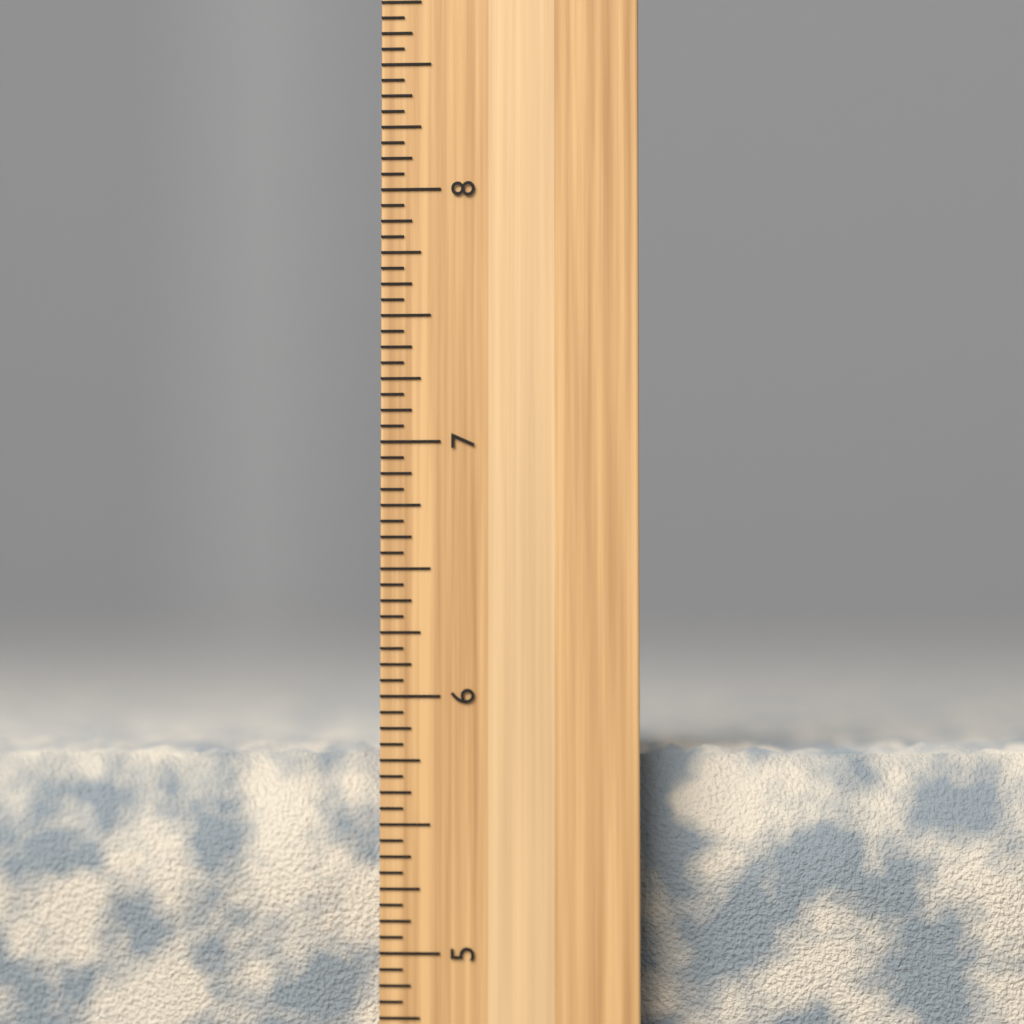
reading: 5.8125 inch
